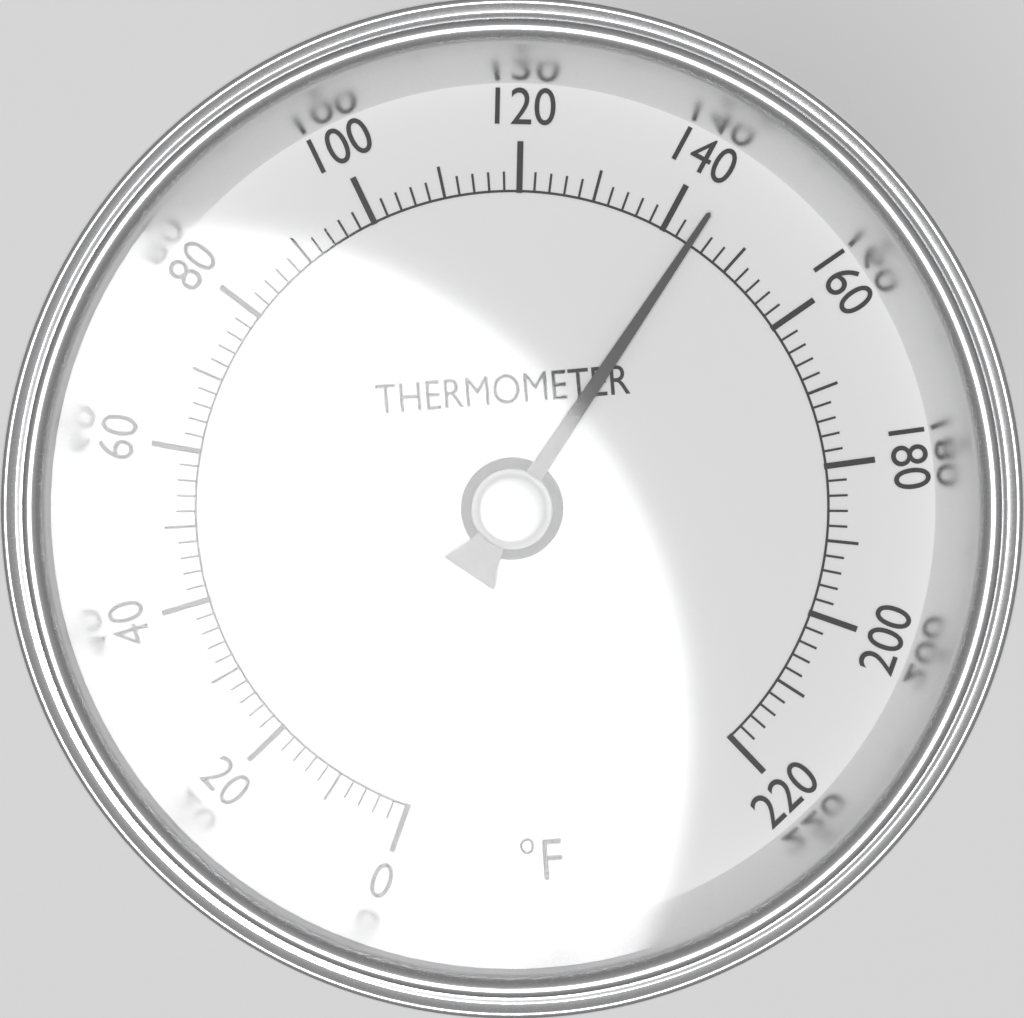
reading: 144 °F
